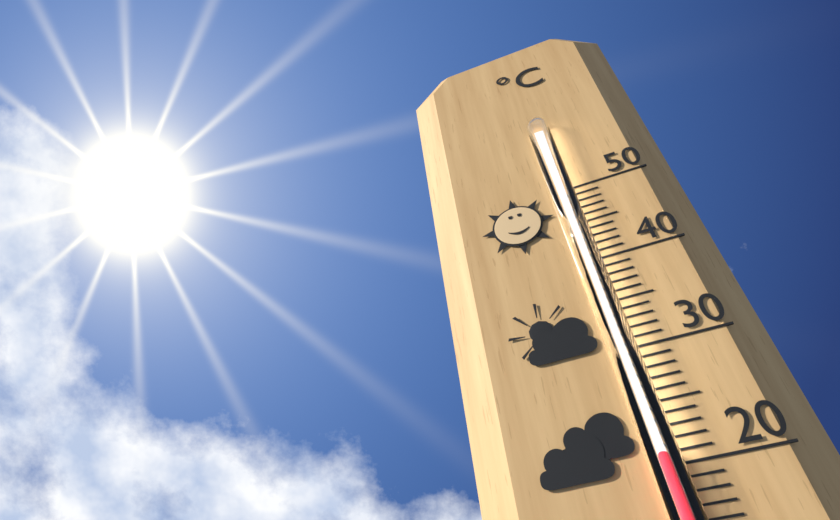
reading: 21 °C
